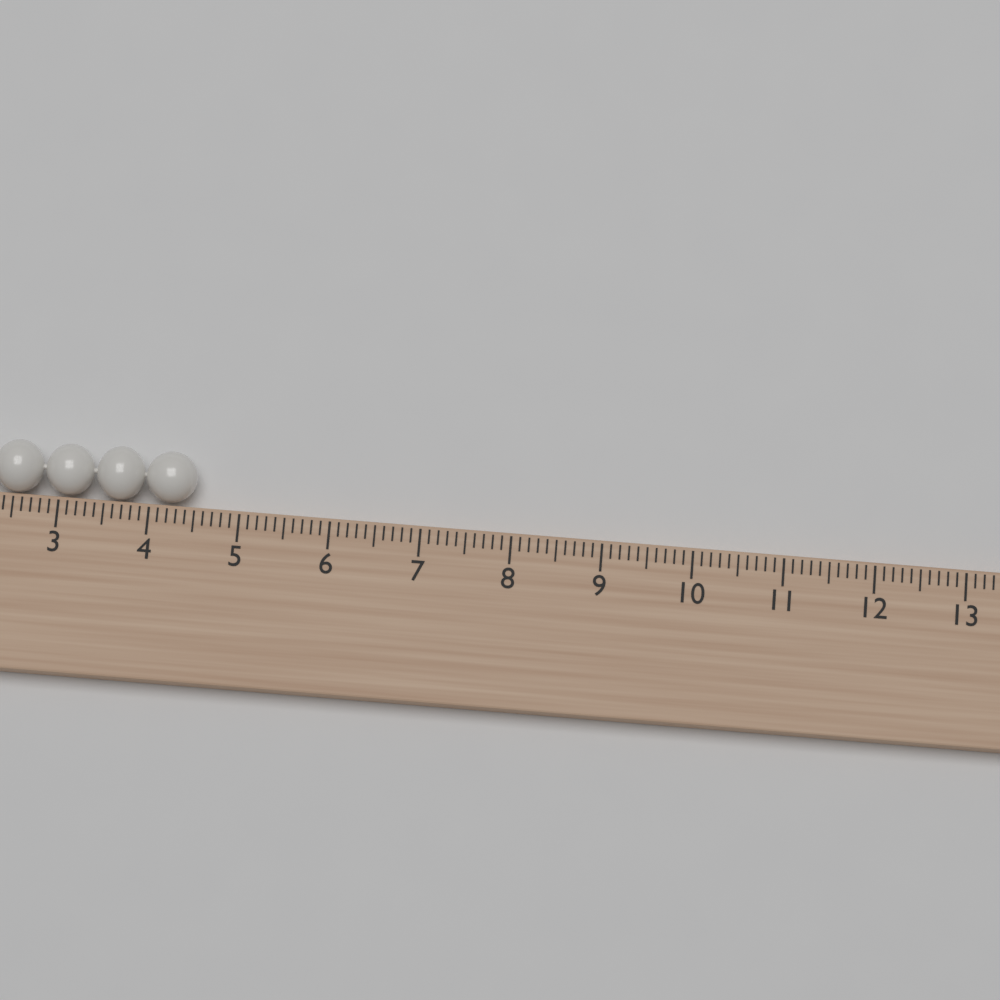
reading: 4.5 cm
